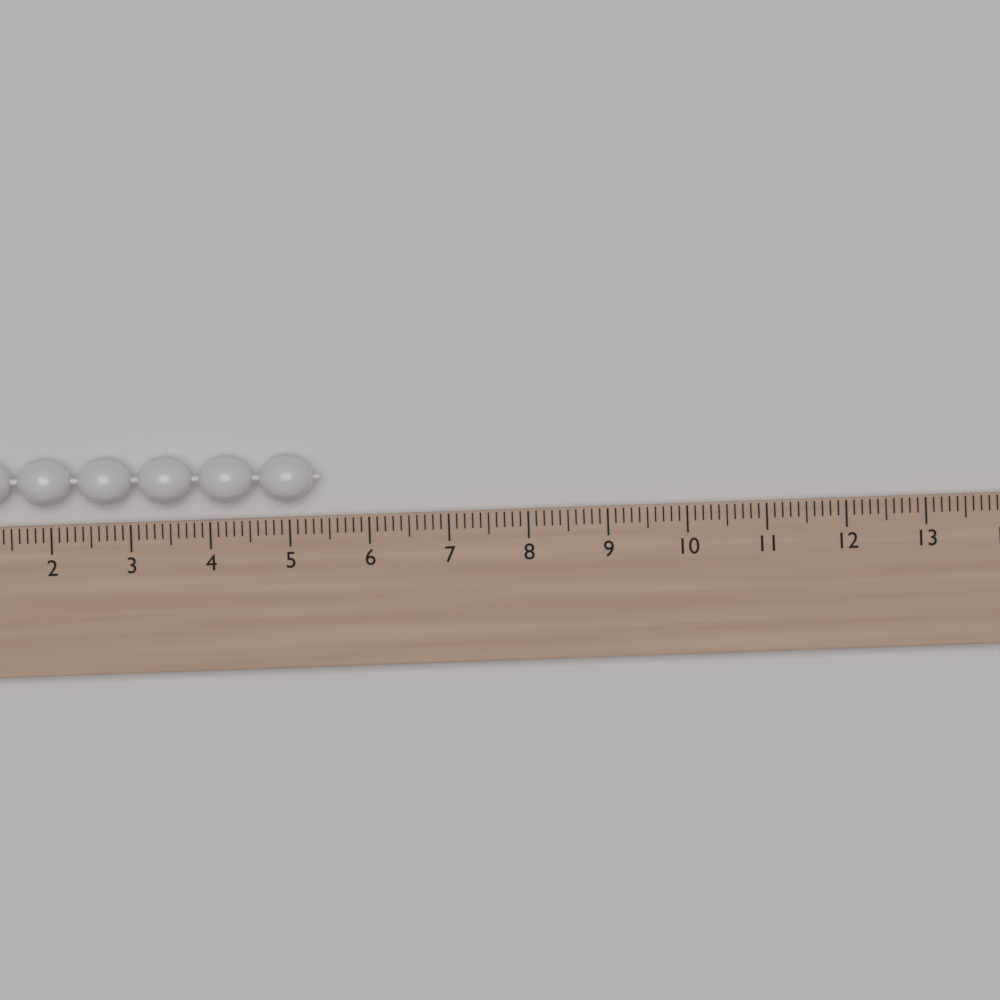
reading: 5.4 (no unit)
